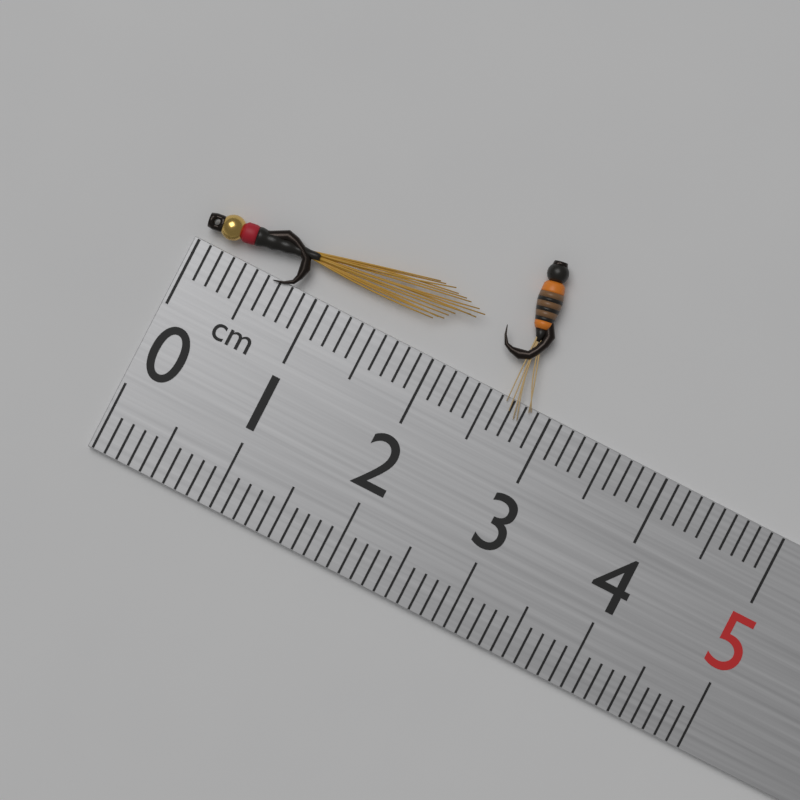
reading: 2.2 cm
